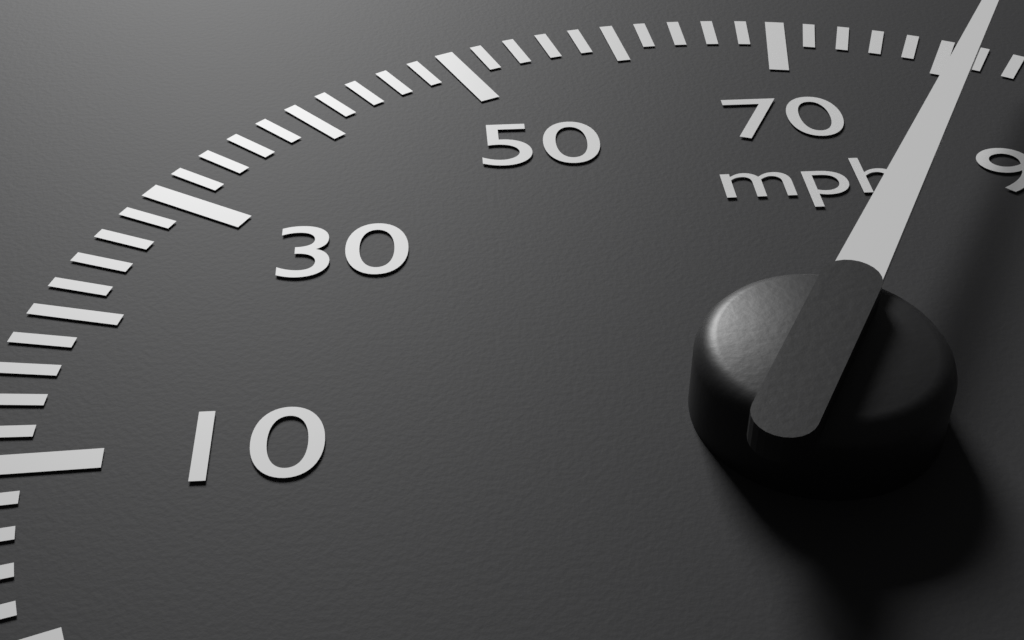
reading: 82 mph
